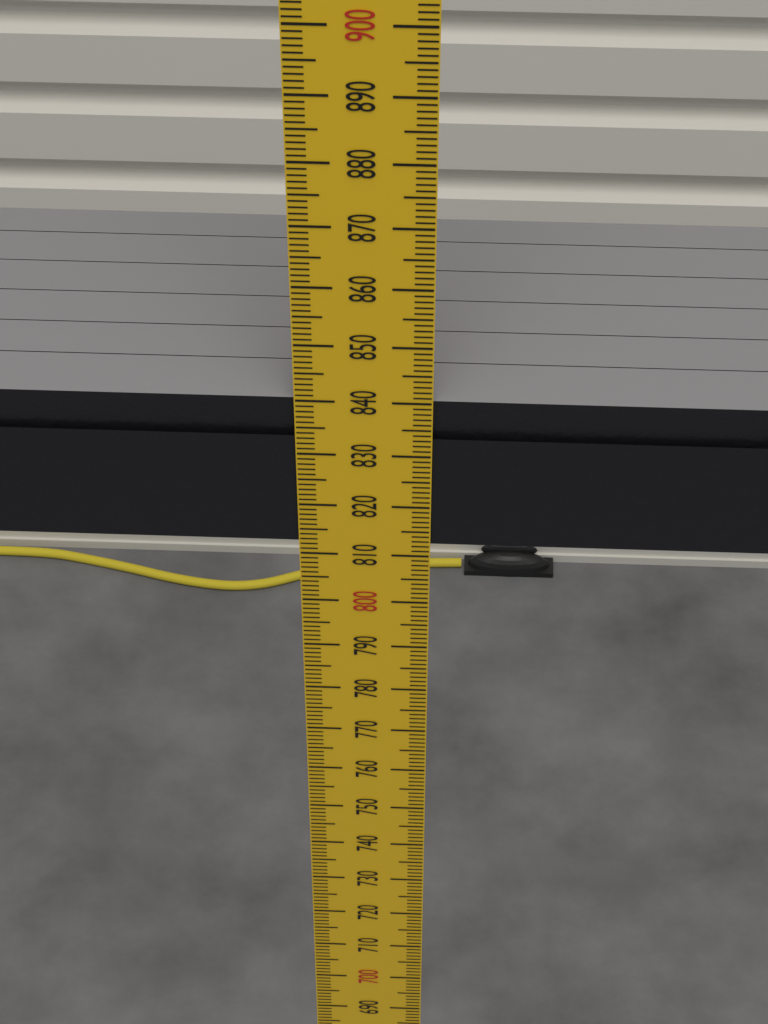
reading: 840 mm
